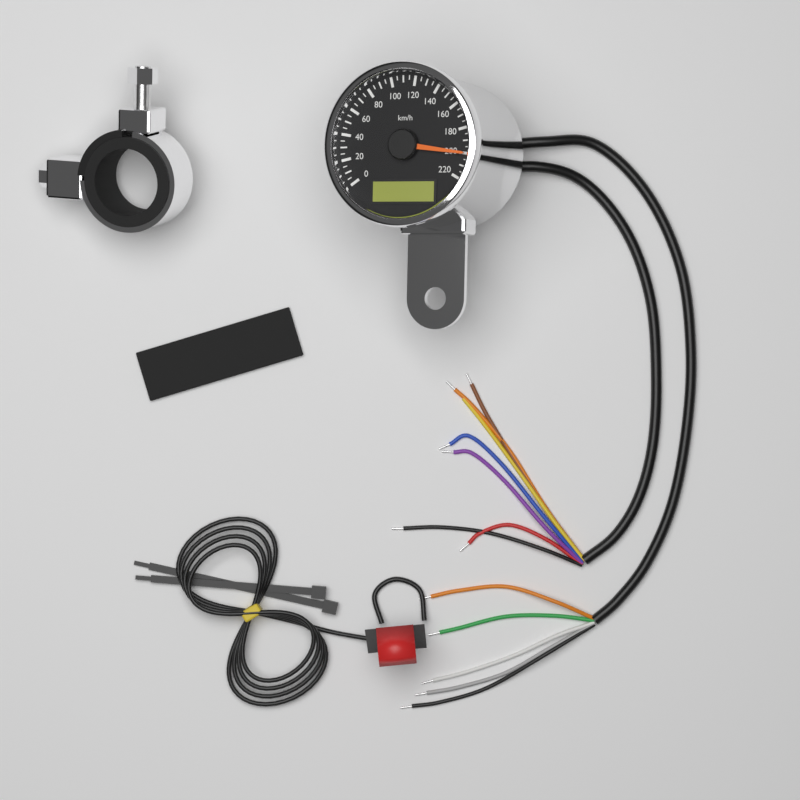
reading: 200 km/h
